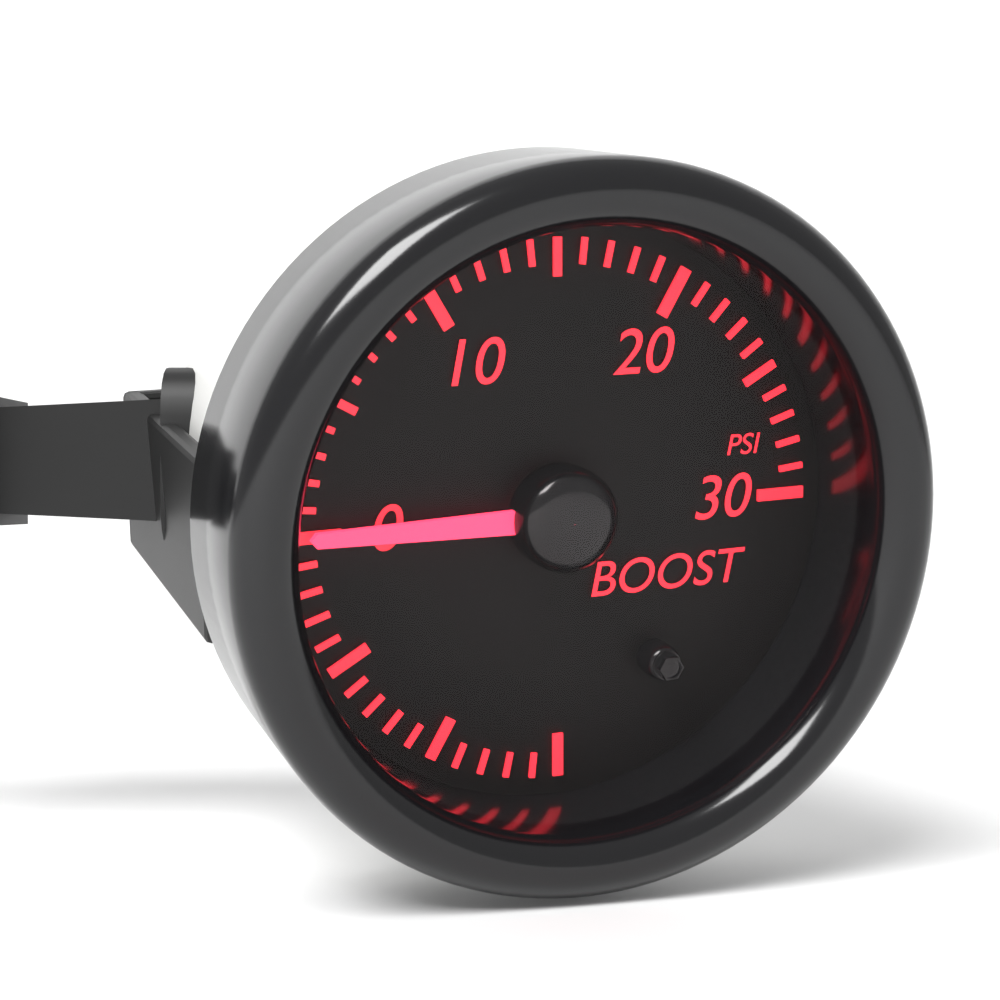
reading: 0 psi
